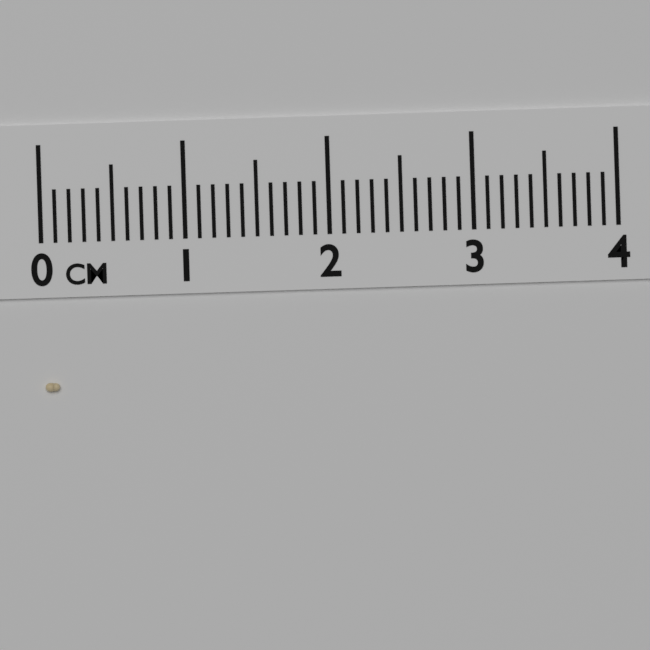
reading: 0.1 cm
